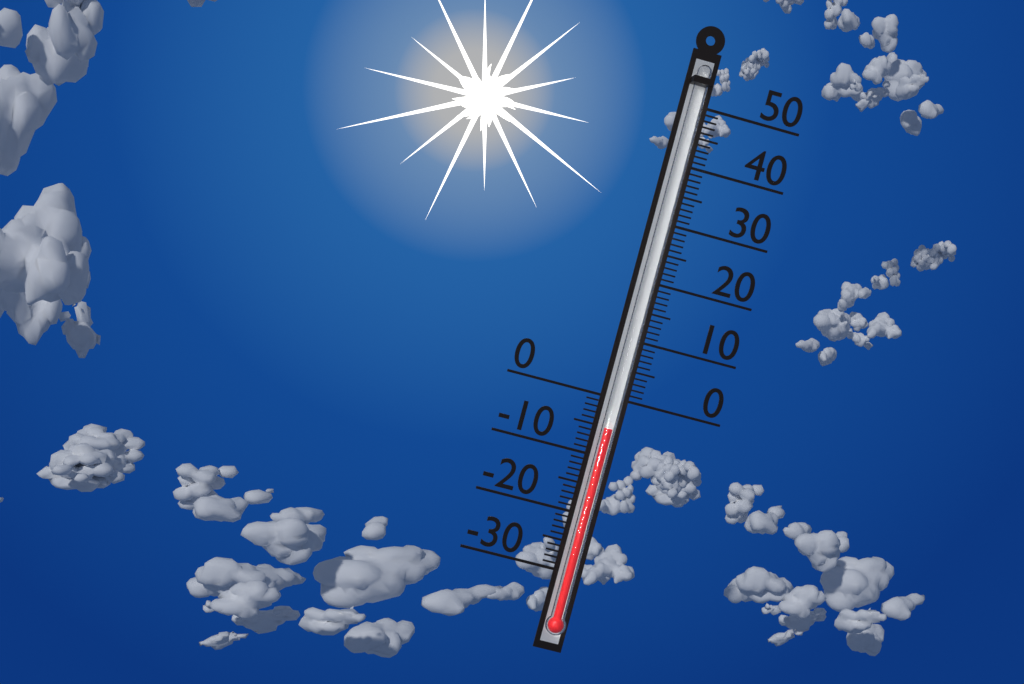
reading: -5 (no unit)
